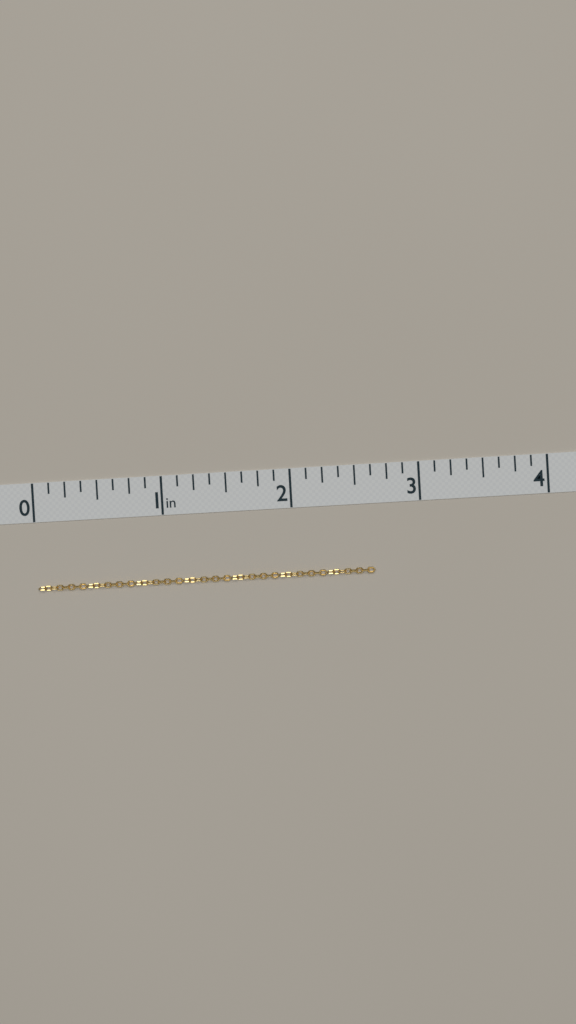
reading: 2.625 in
